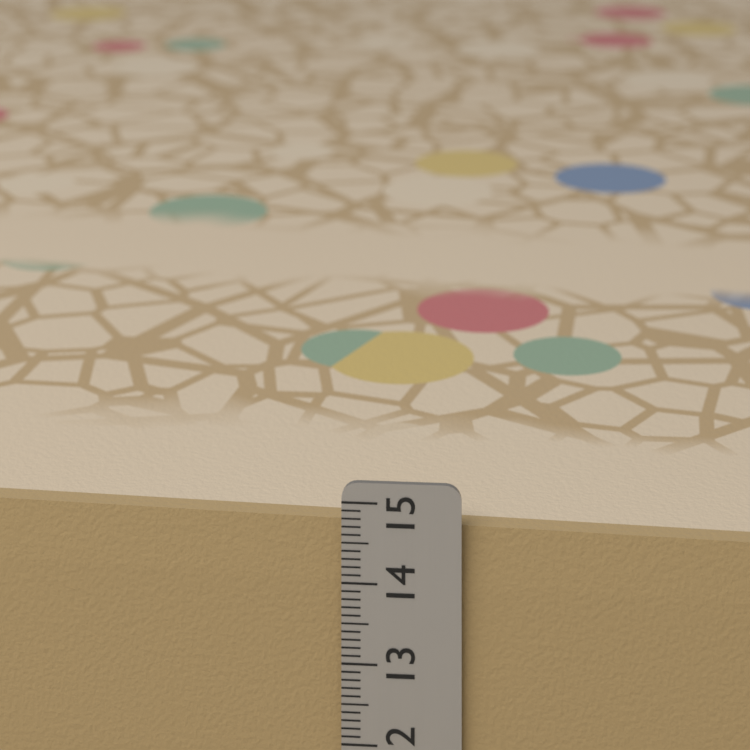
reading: 14.7 cm
